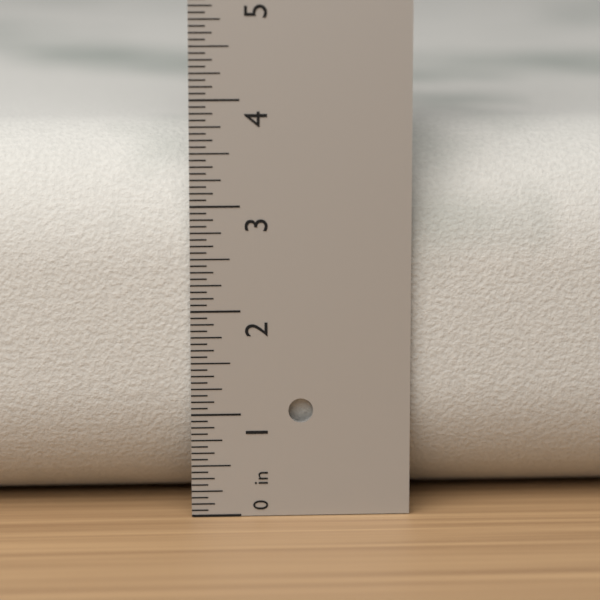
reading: 3.6875 in
